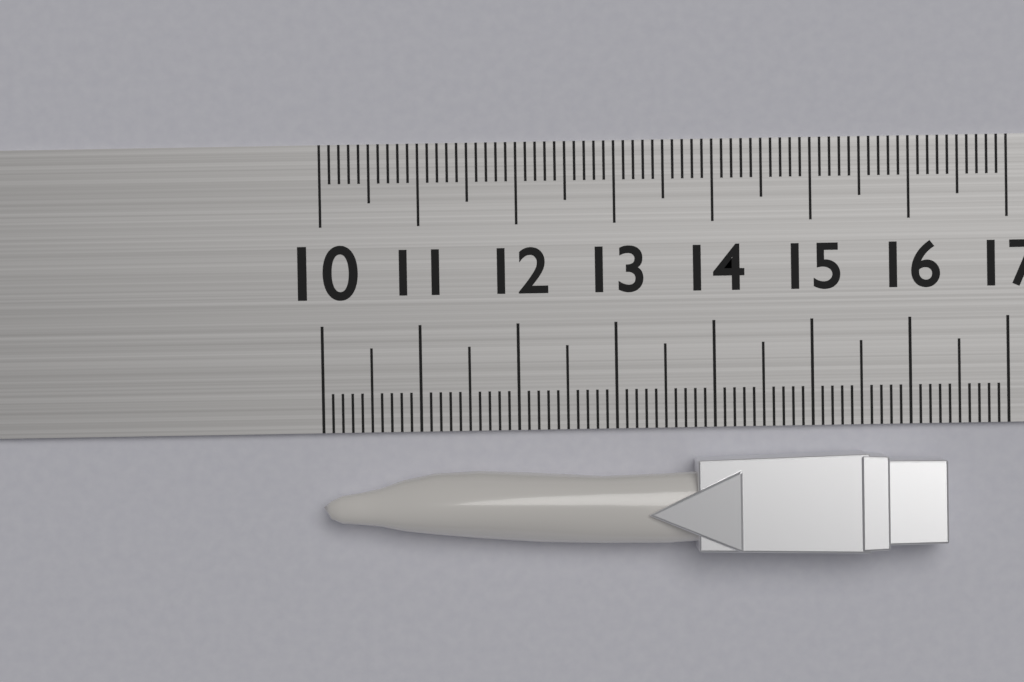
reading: 16.3 (no unit)
